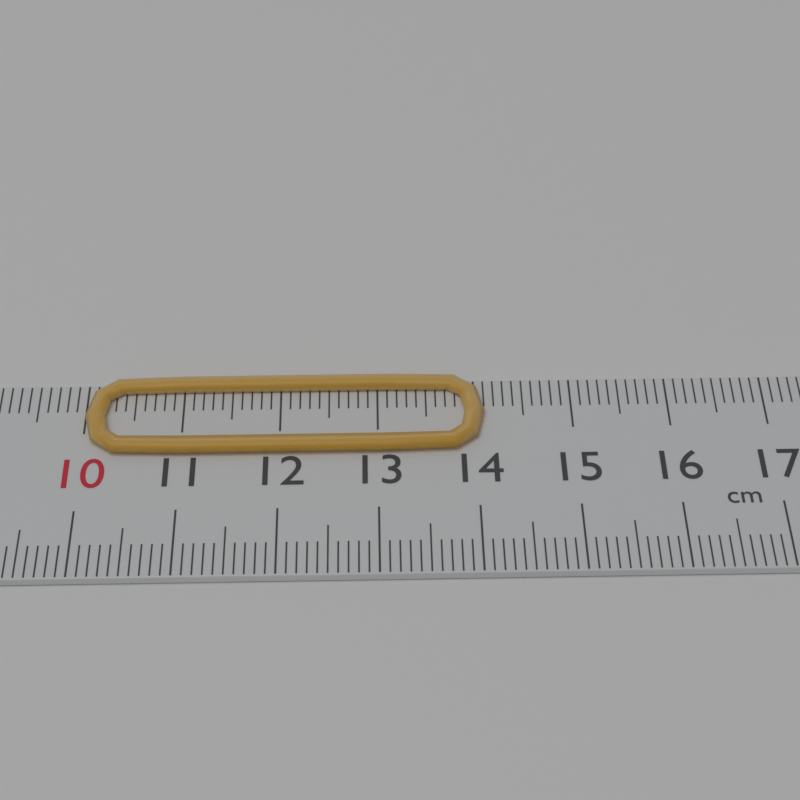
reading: 14.1 cm
